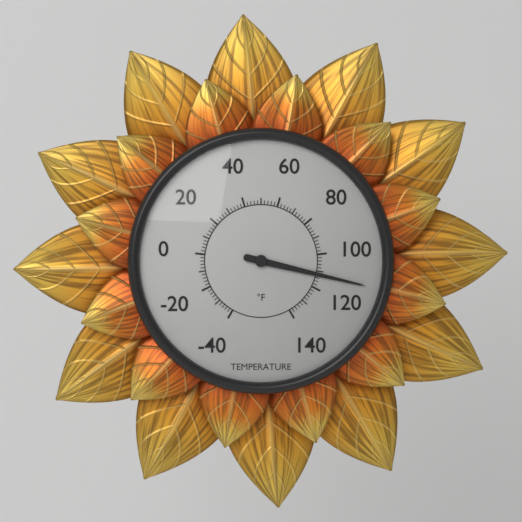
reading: 112 °F
